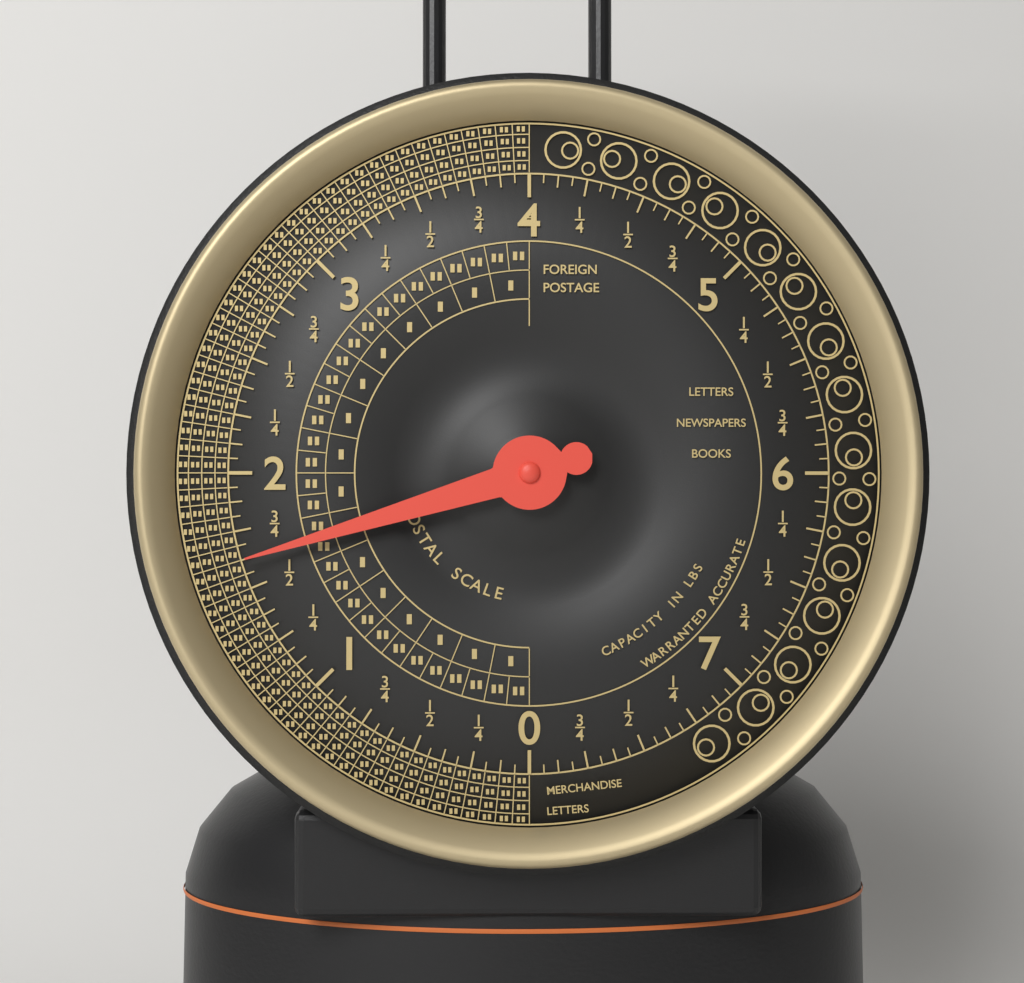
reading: 1.6250 lbs
